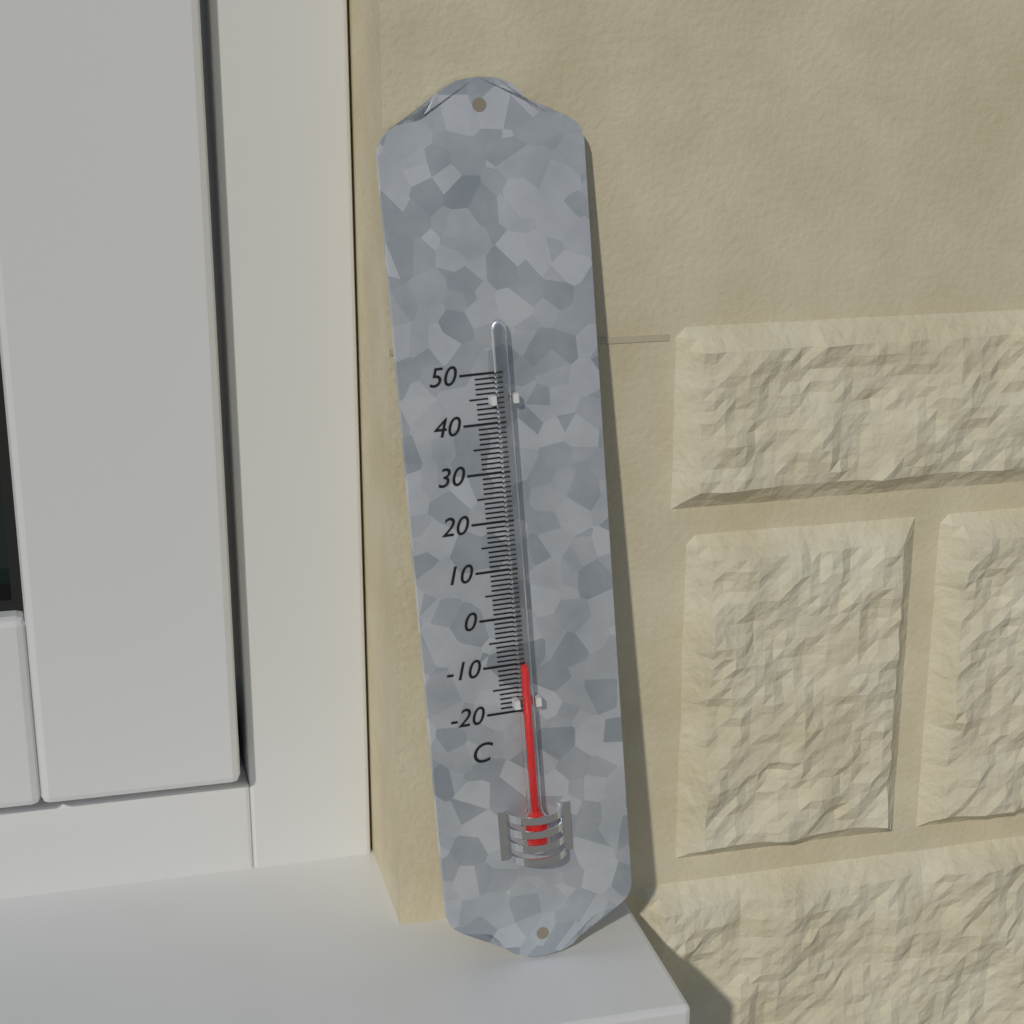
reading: -10 °C
